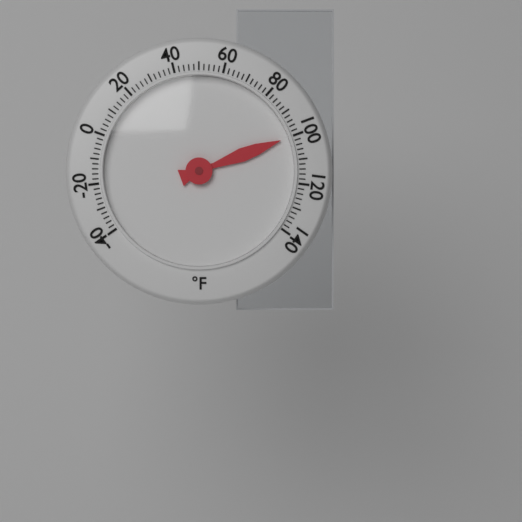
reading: 100 °F
